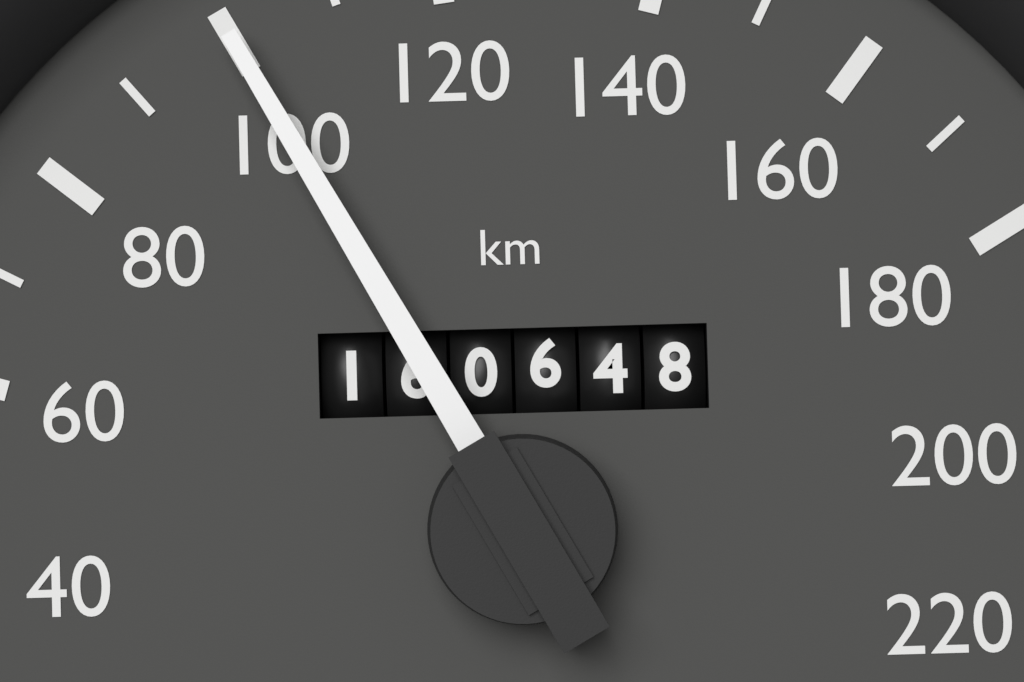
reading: 100 km/h
